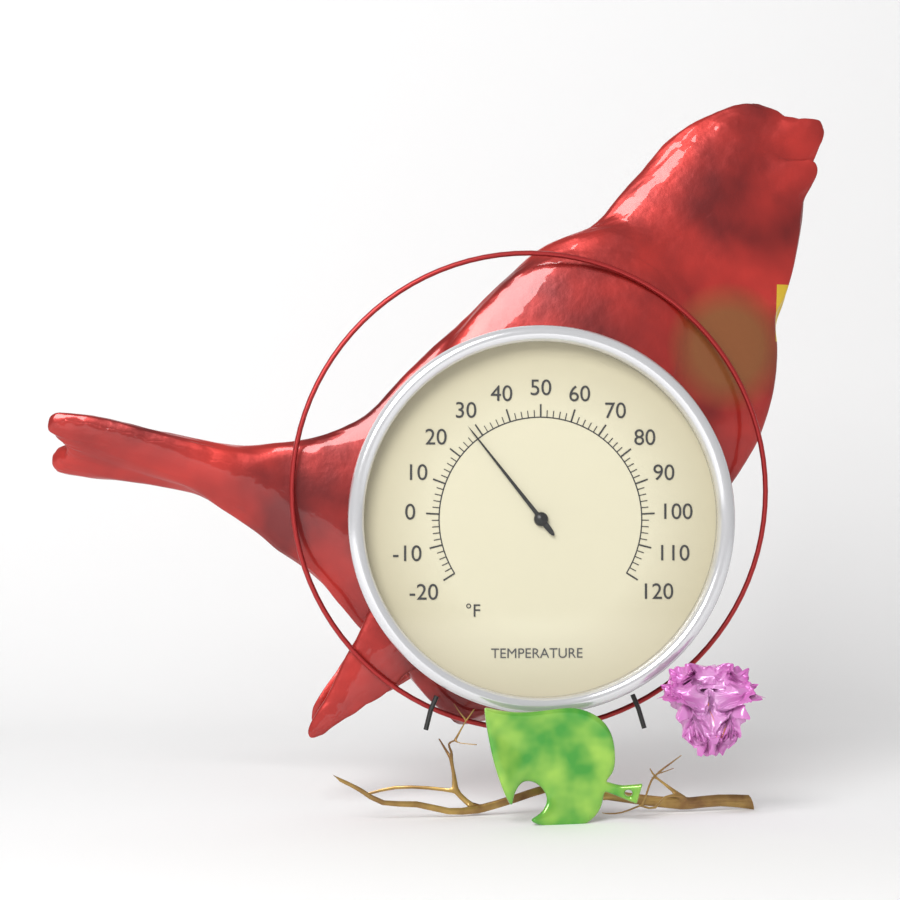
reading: 28 °F
